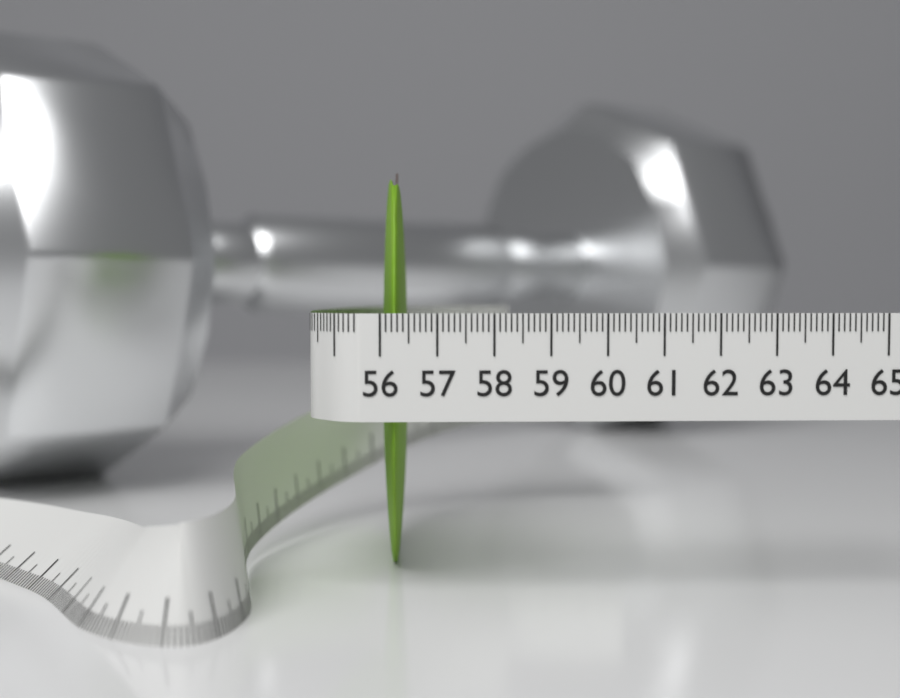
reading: 56.5 (no unit)
